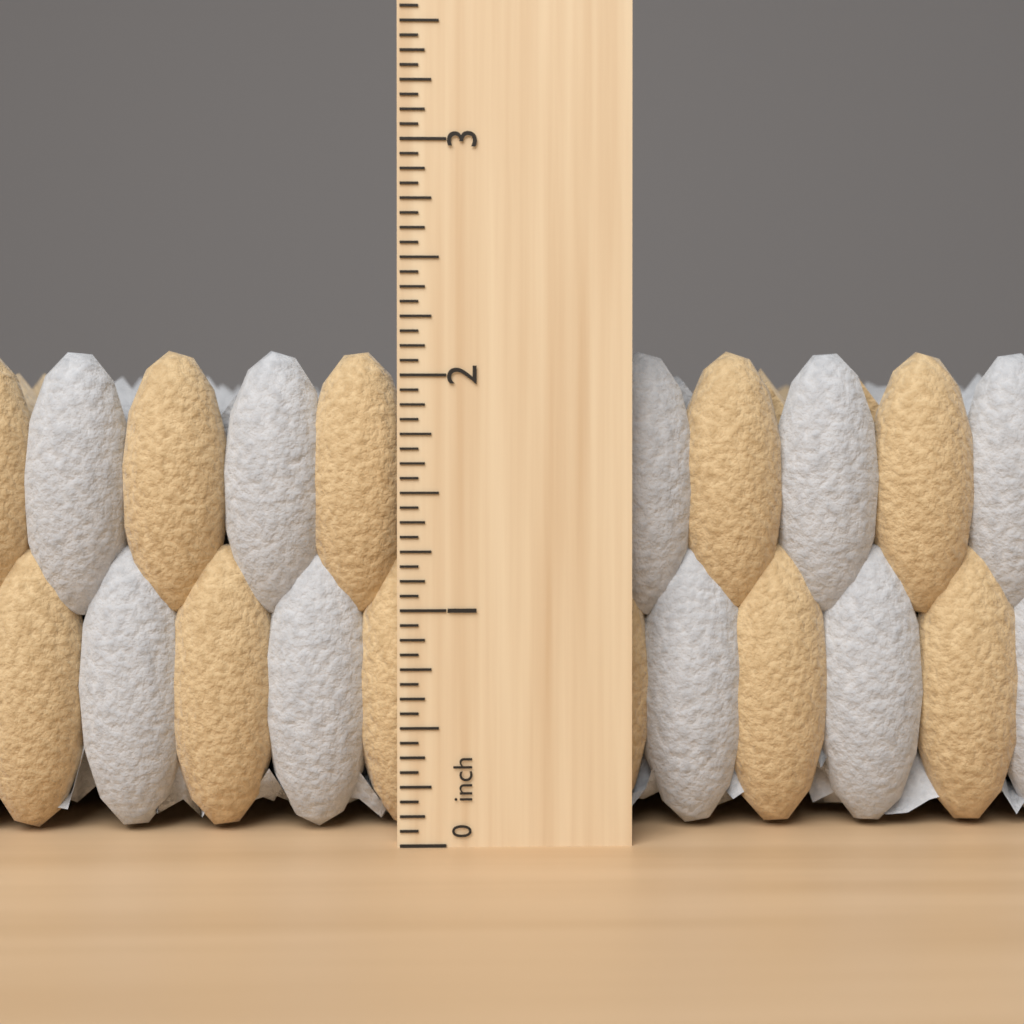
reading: 2.1250 inch
